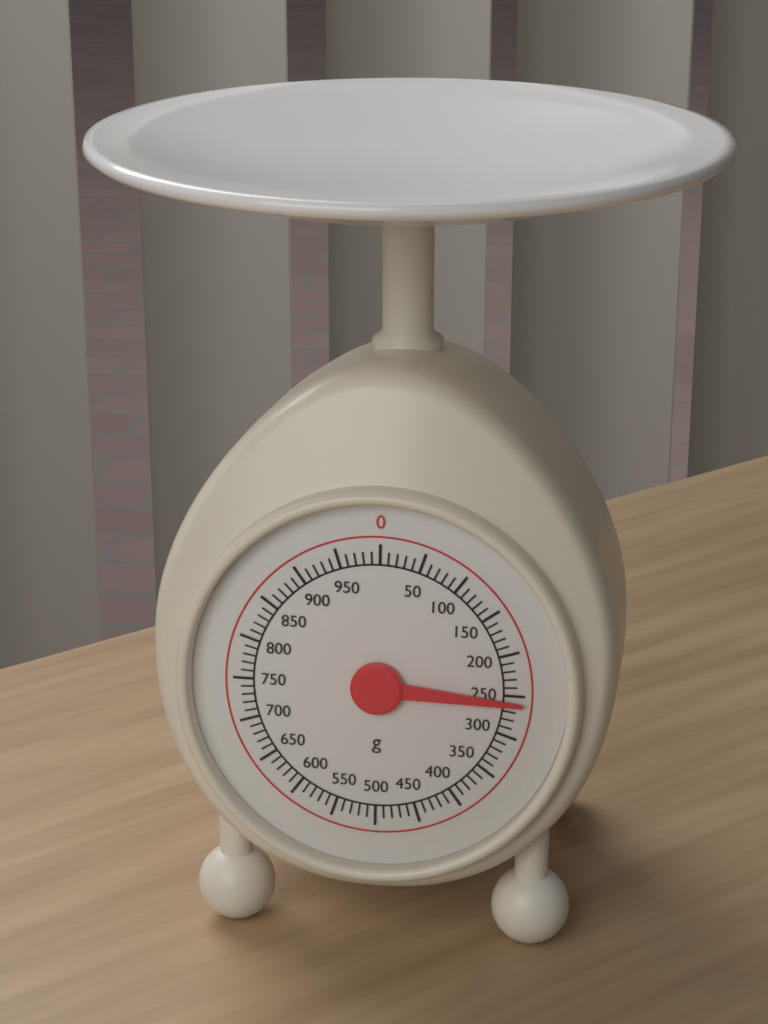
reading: 260 g
